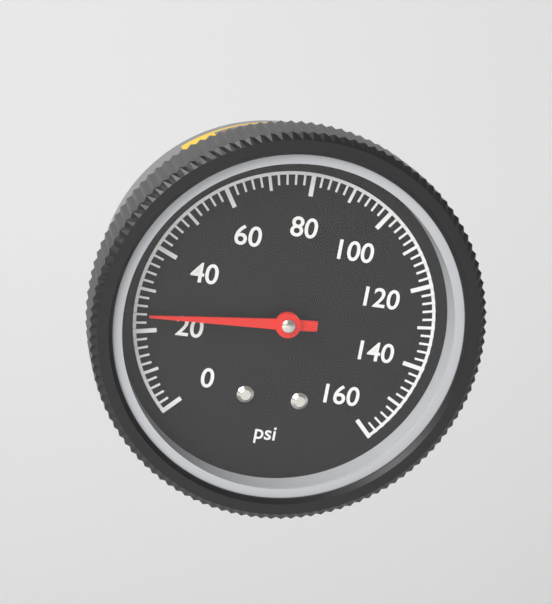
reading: 24 psi
